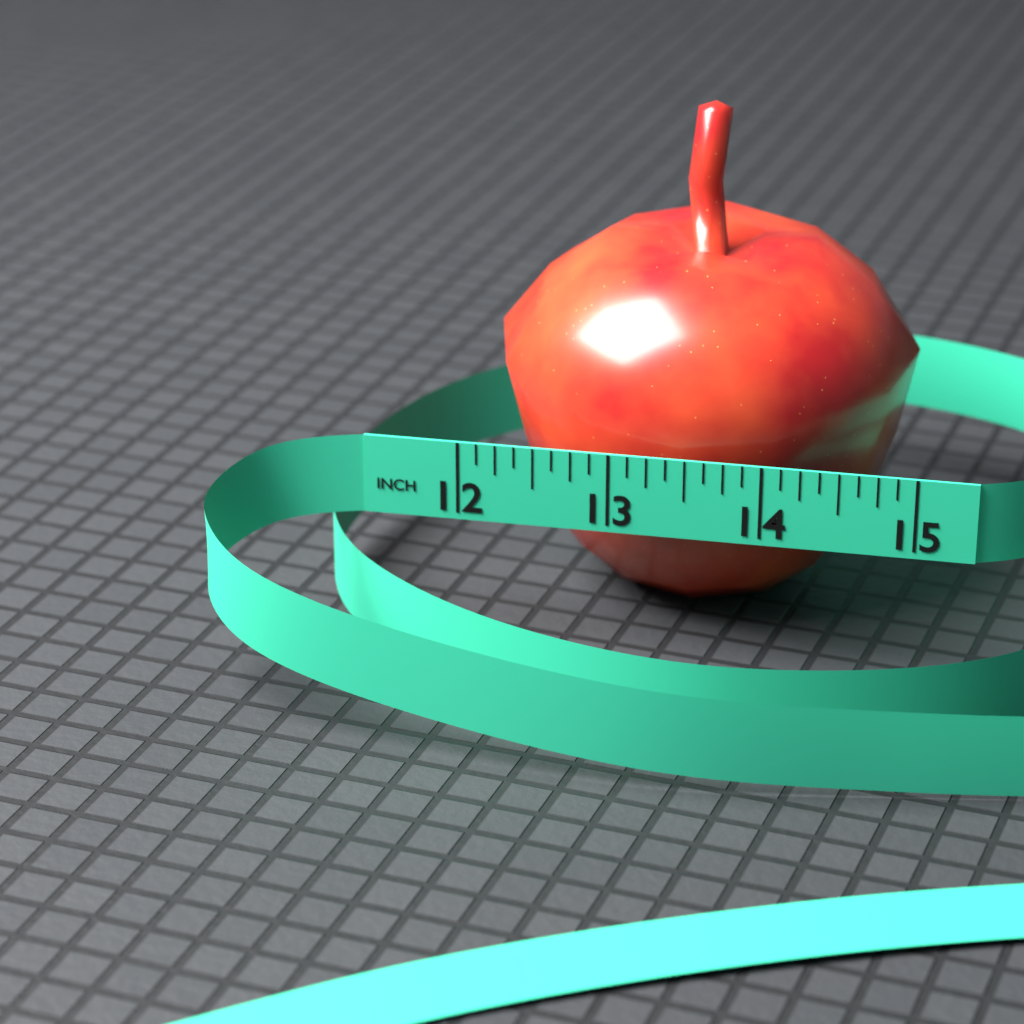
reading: 14.875 in
